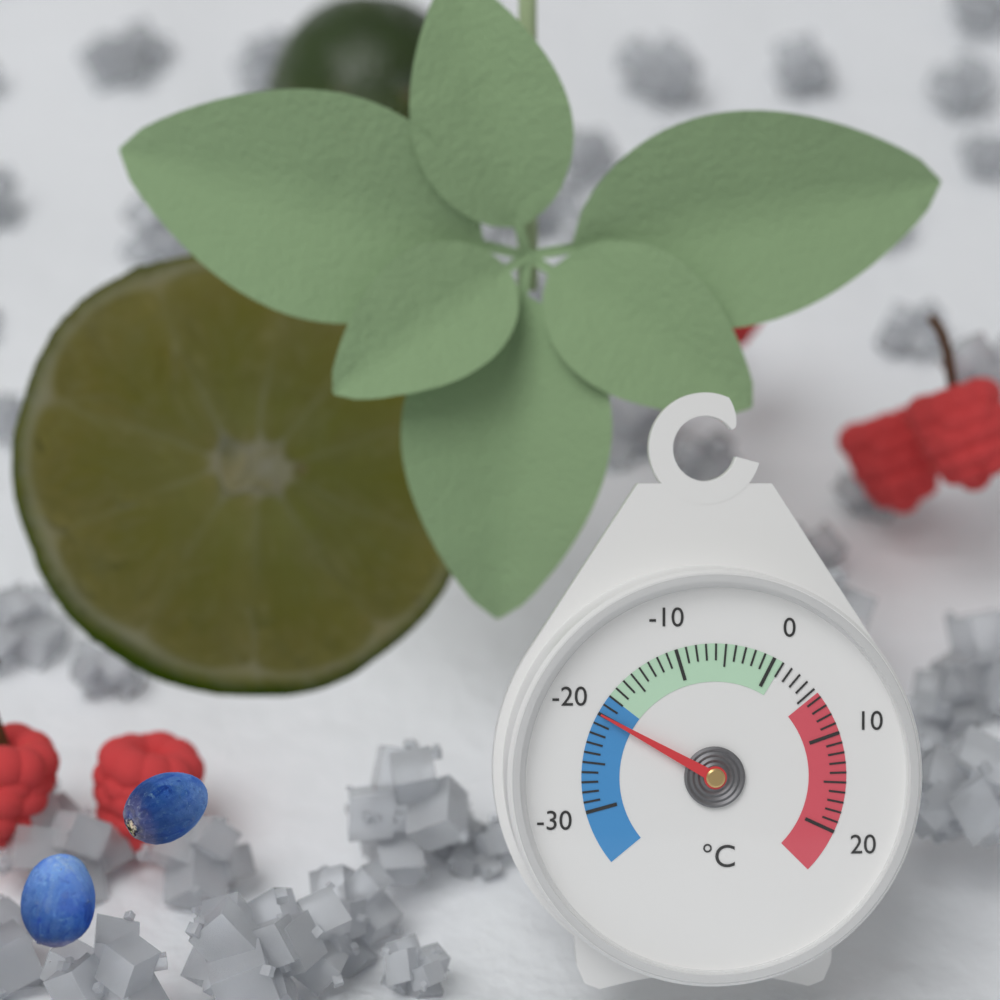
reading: -20 °C
